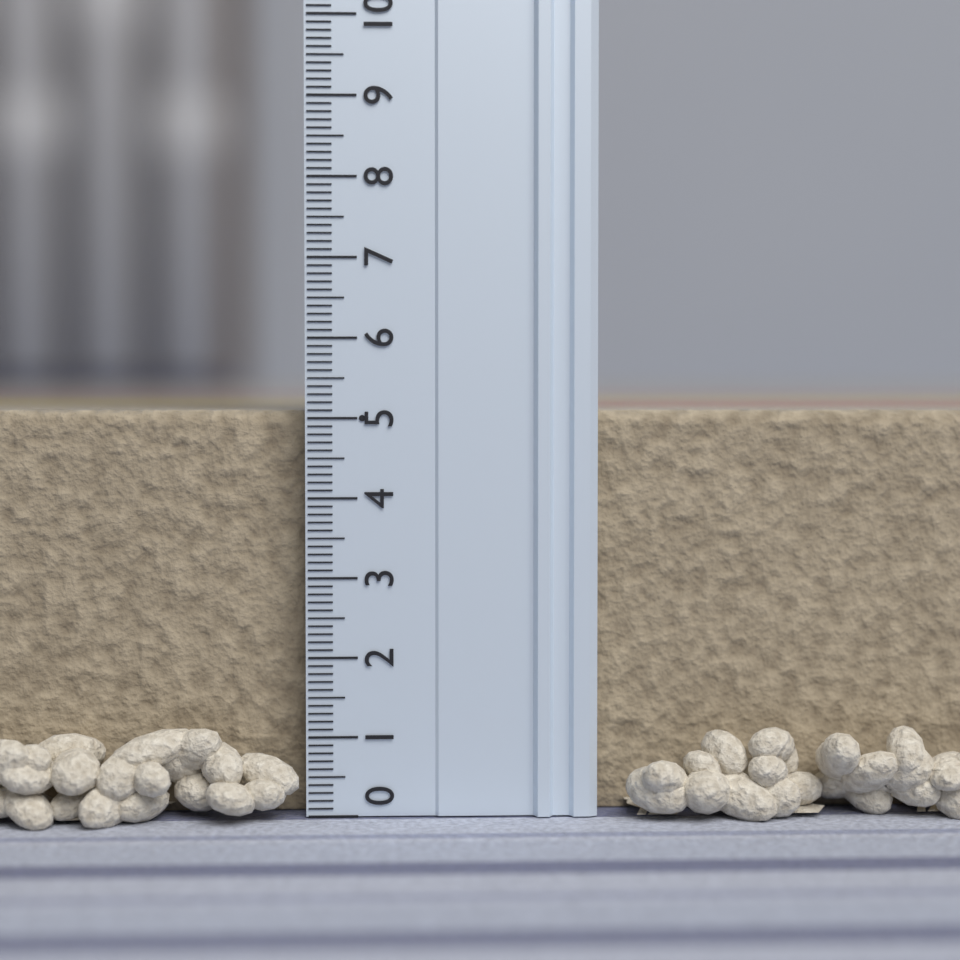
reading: 5.1 (no unit)
